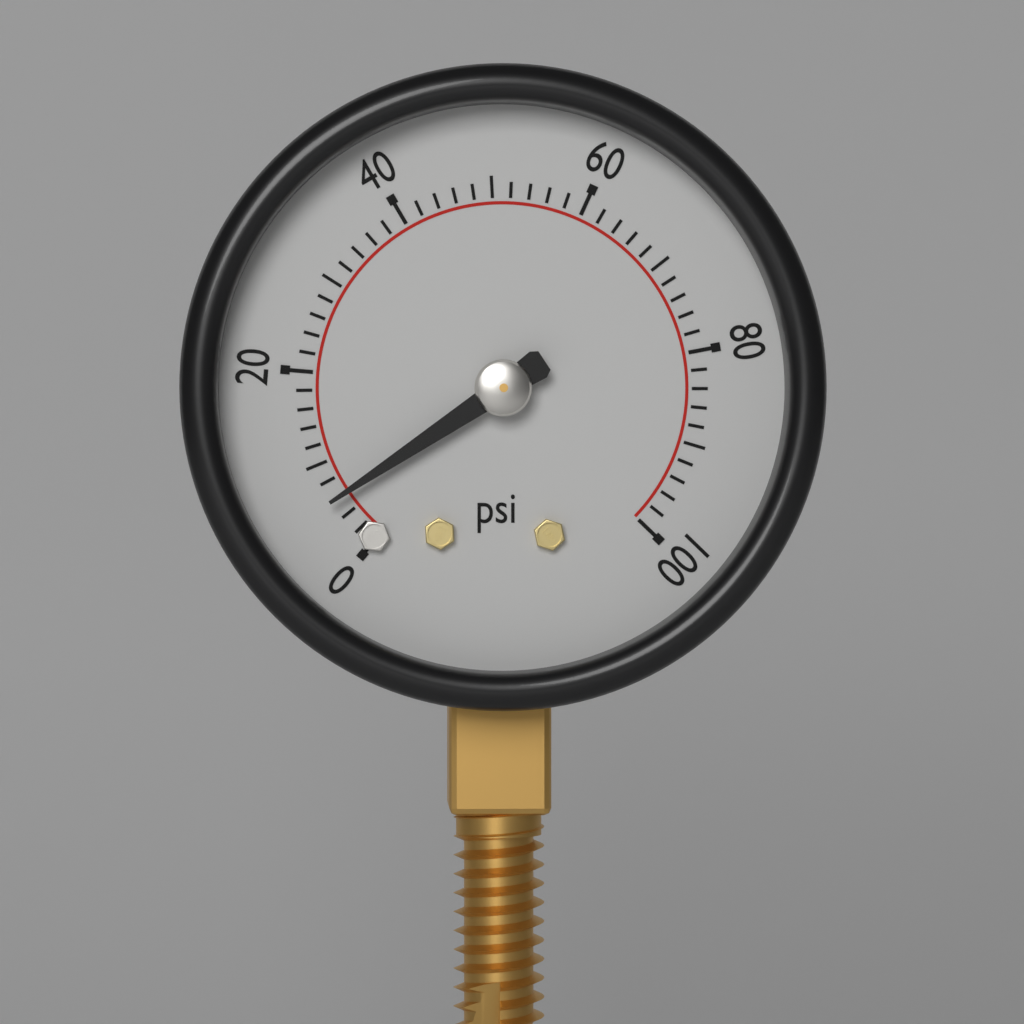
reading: 6 psi
